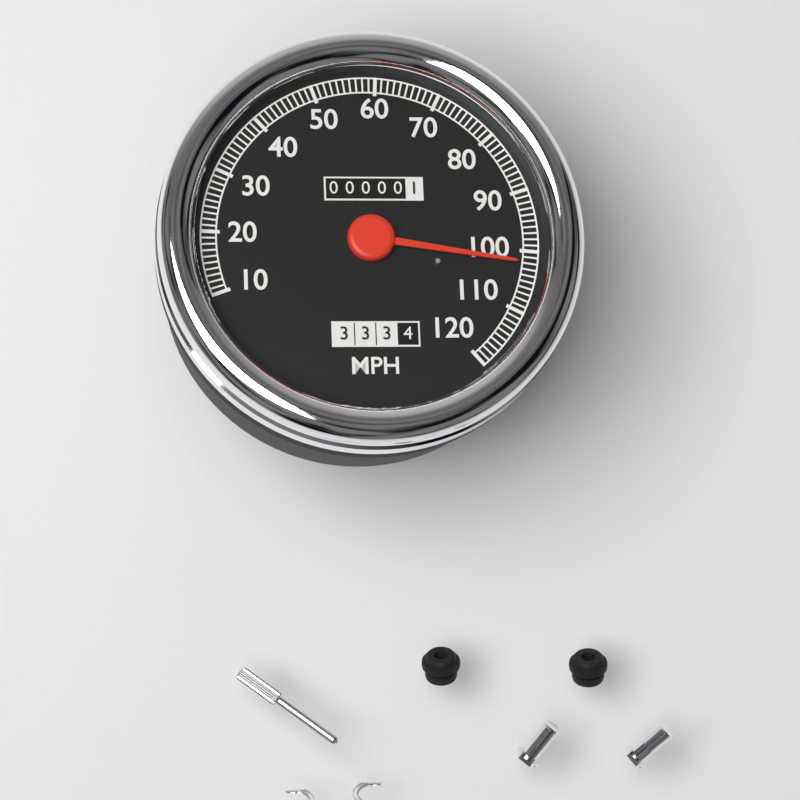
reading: 102 MPH
